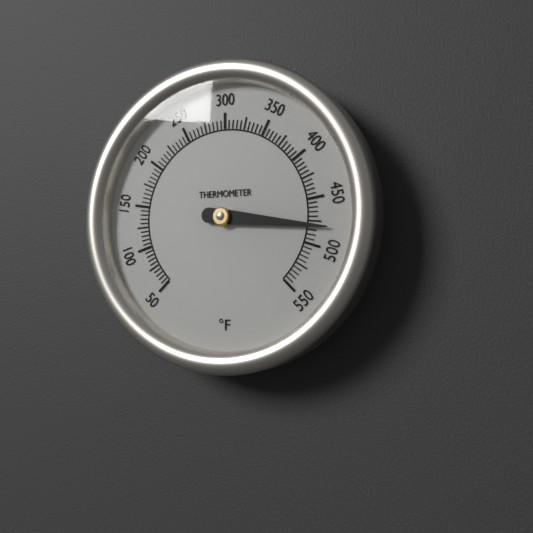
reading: 480 °F
